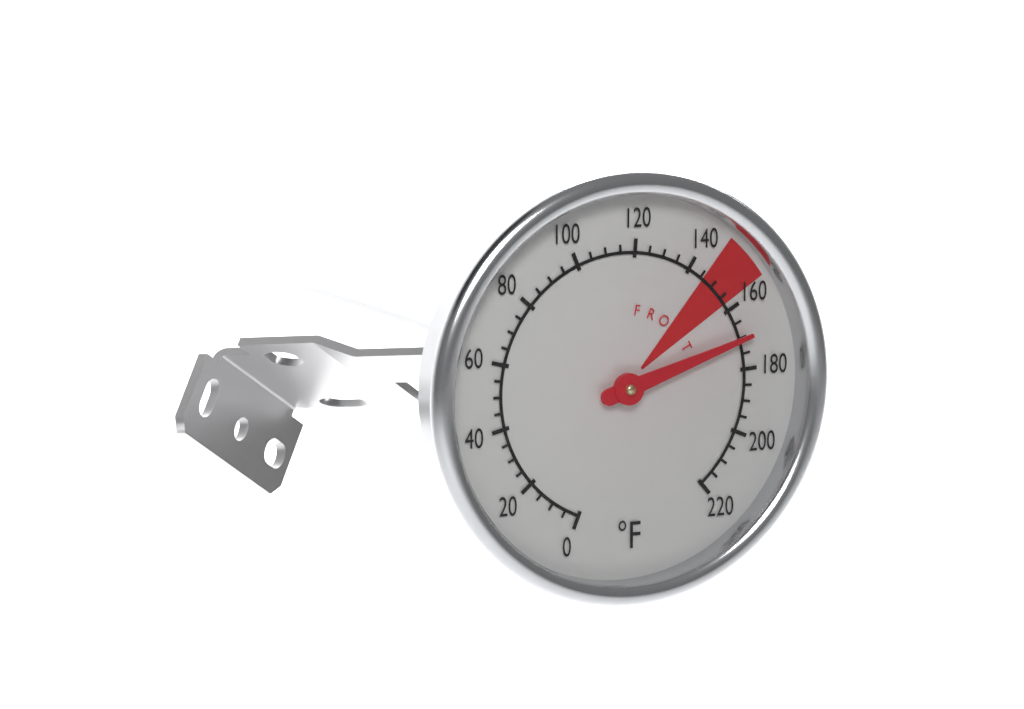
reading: 170 °F
